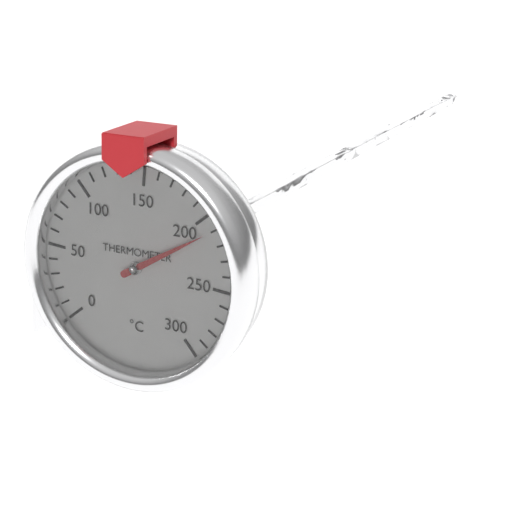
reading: 210 °C
